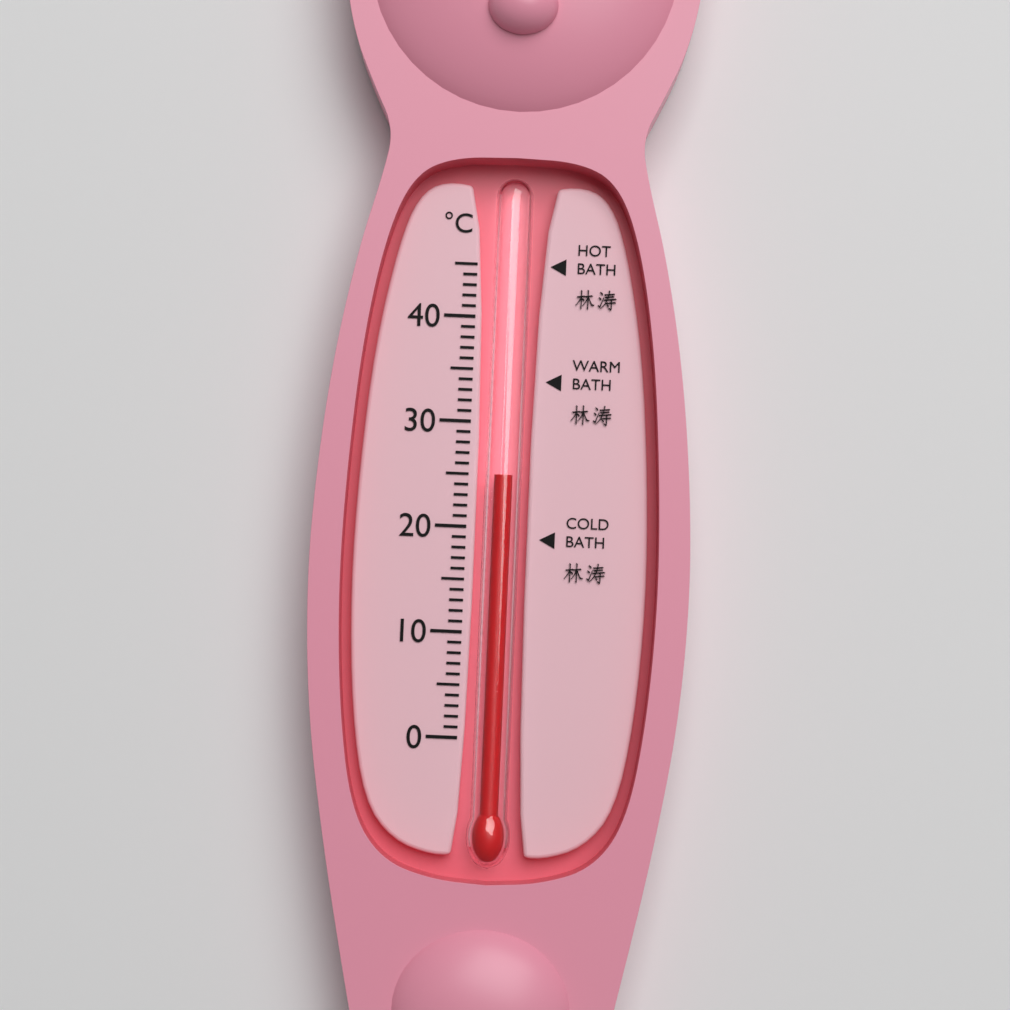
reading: 25 °C
